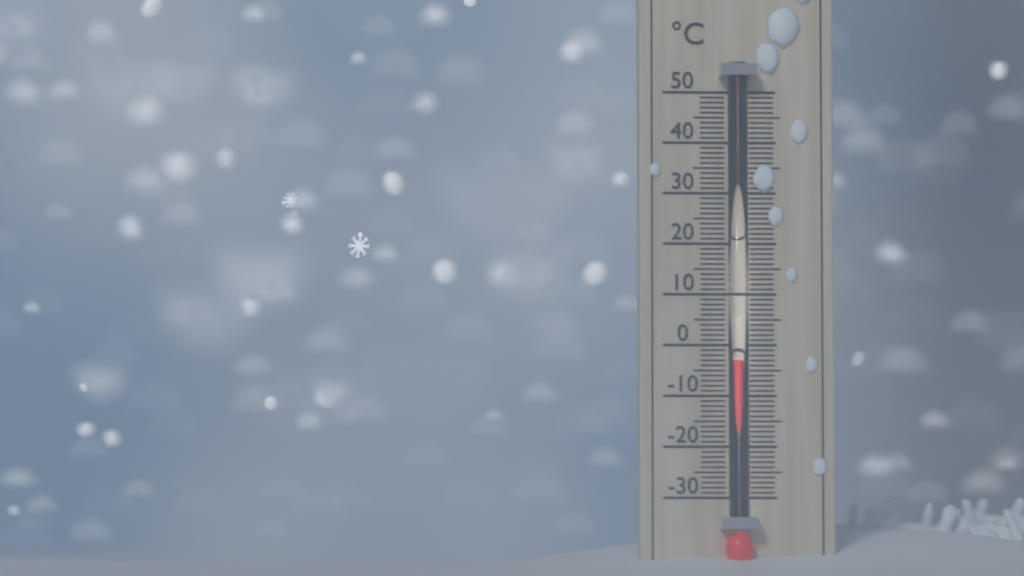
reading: -3 °C
